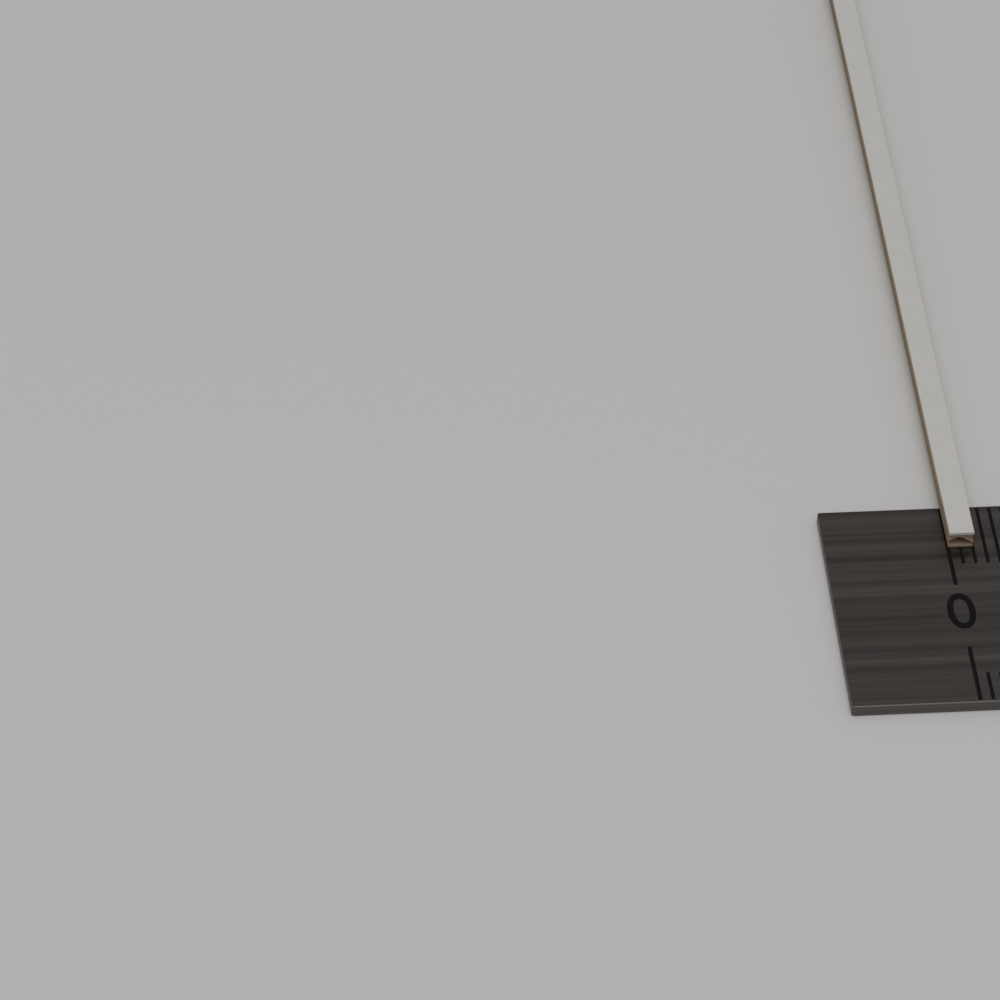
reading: 0.2 cm
